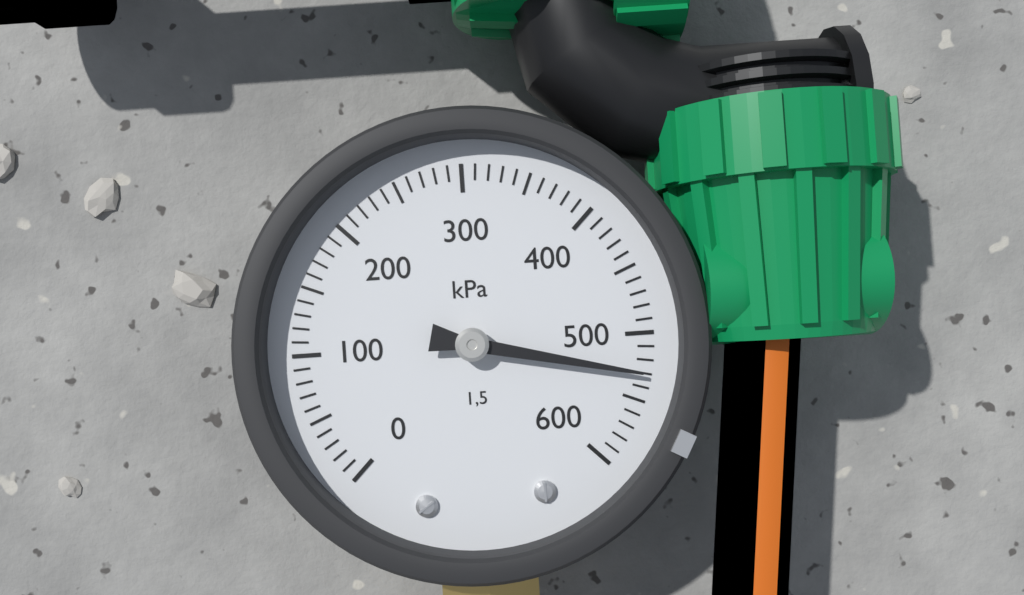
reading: 530 kPa
